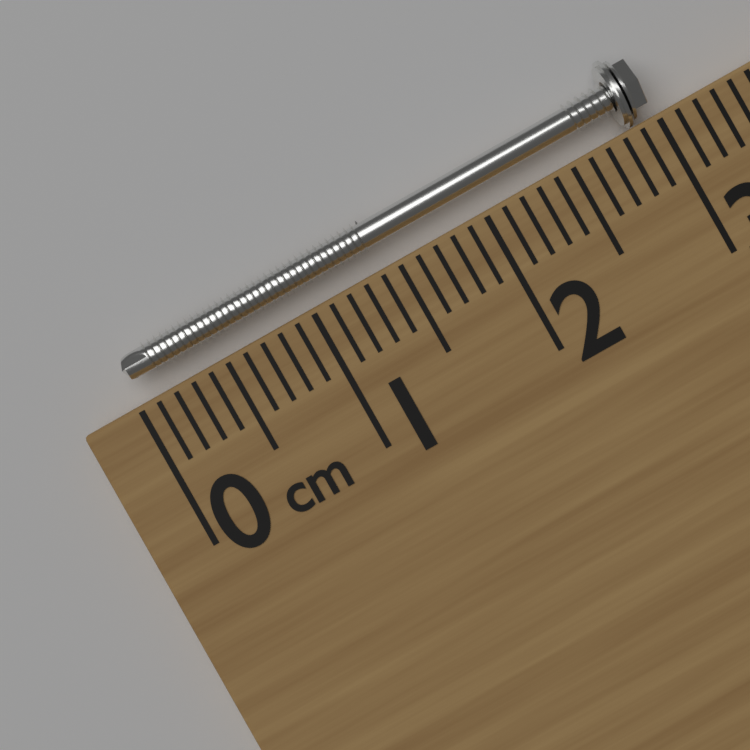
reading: 3.0 cm
